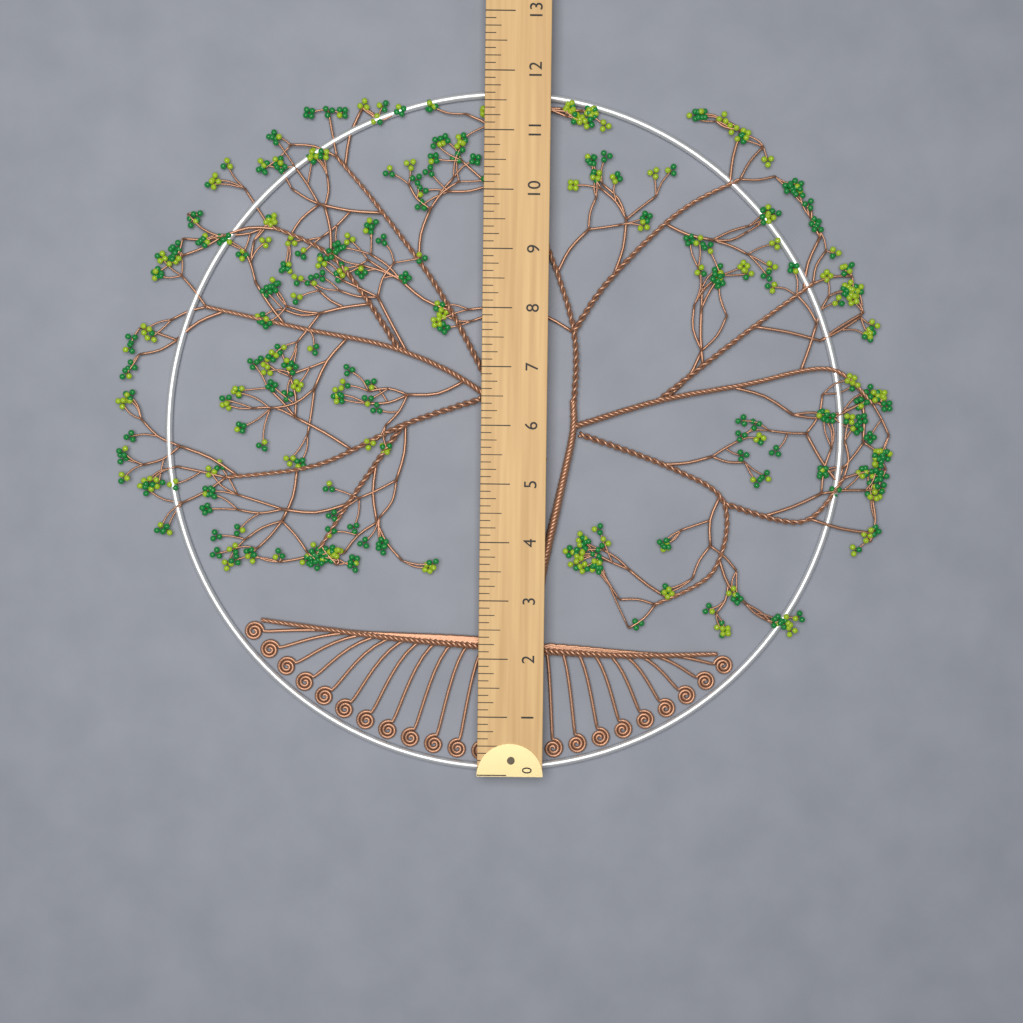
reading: 11.750 (no unit)
